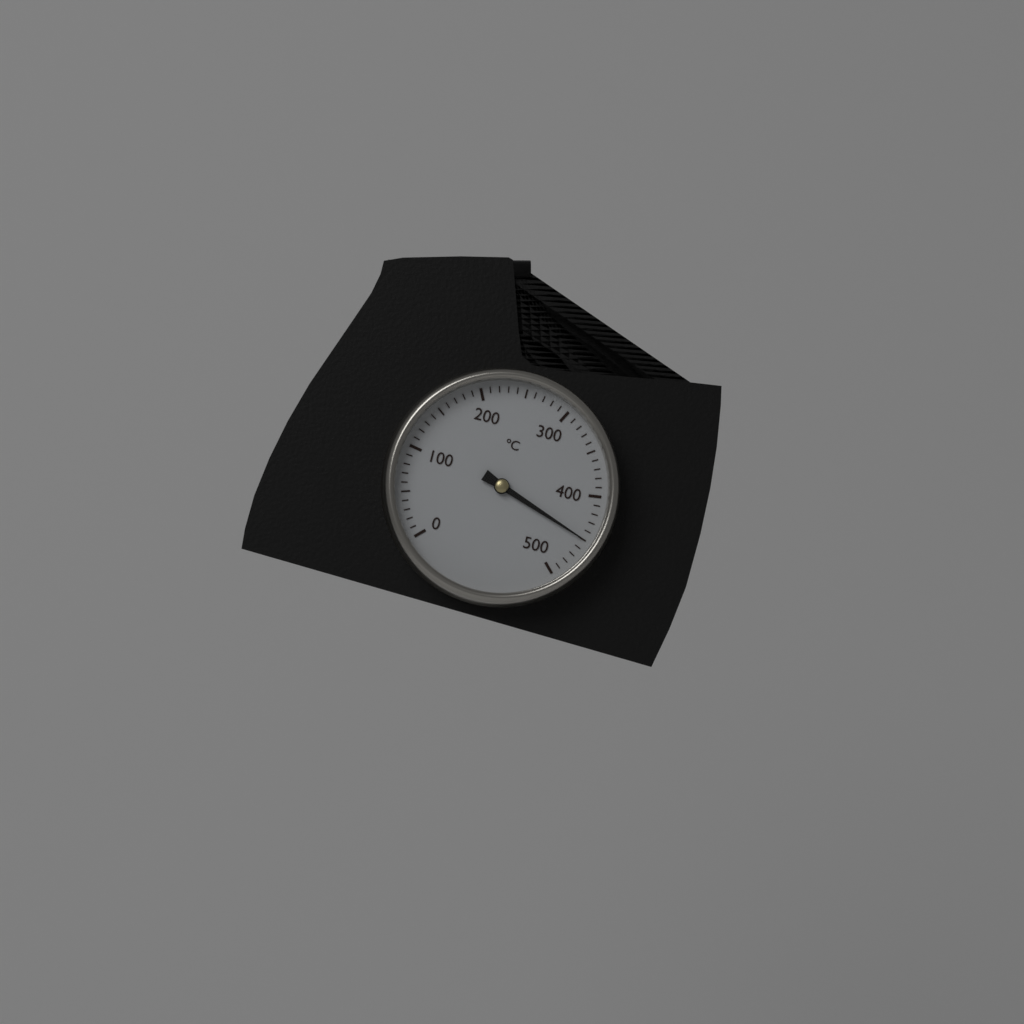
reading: 450 °C
